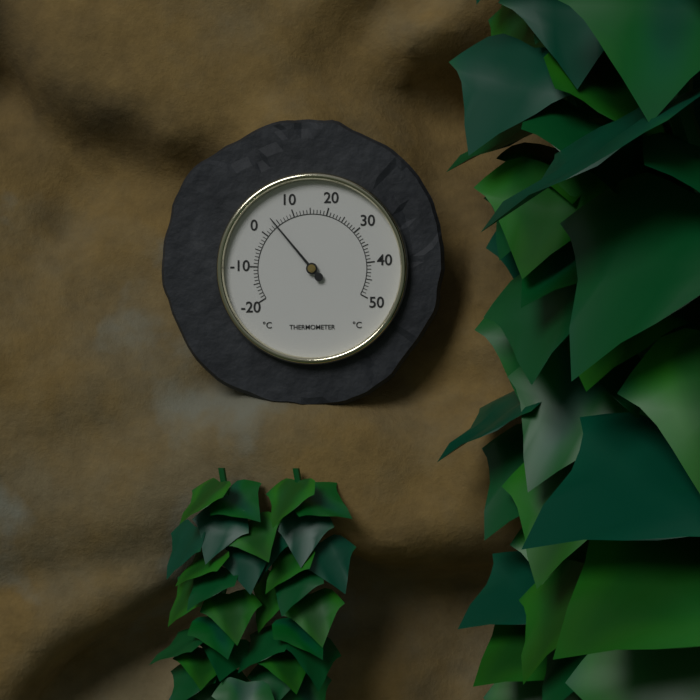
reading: 4 °C
